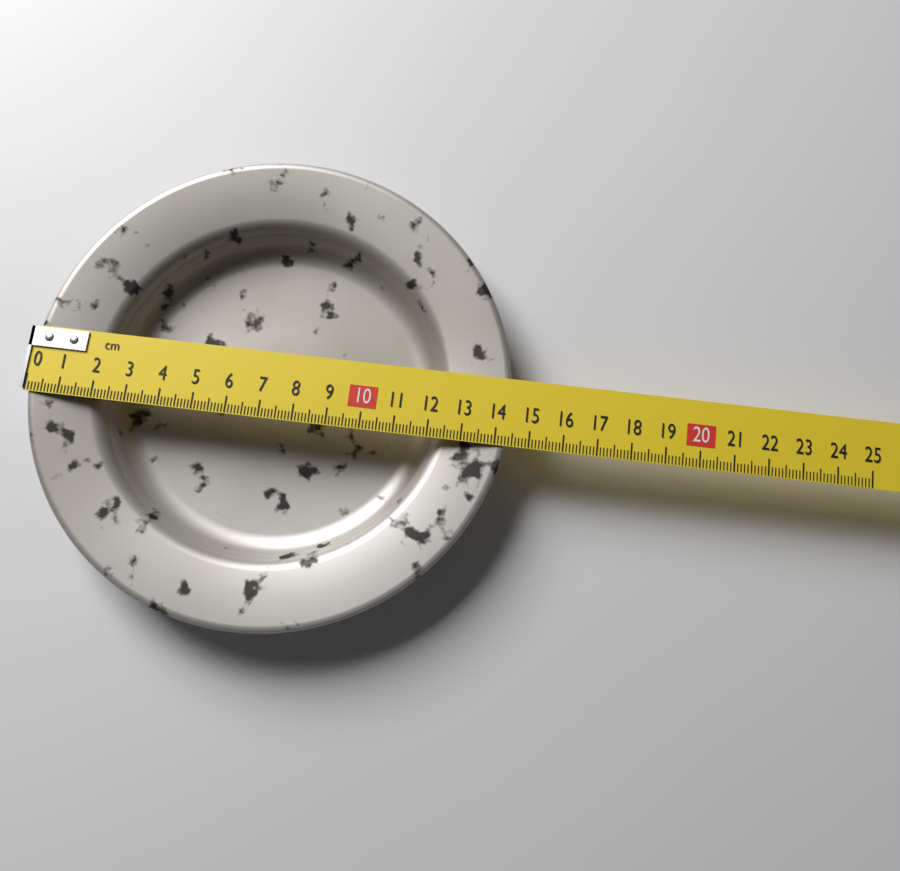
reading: 14.4 cm
